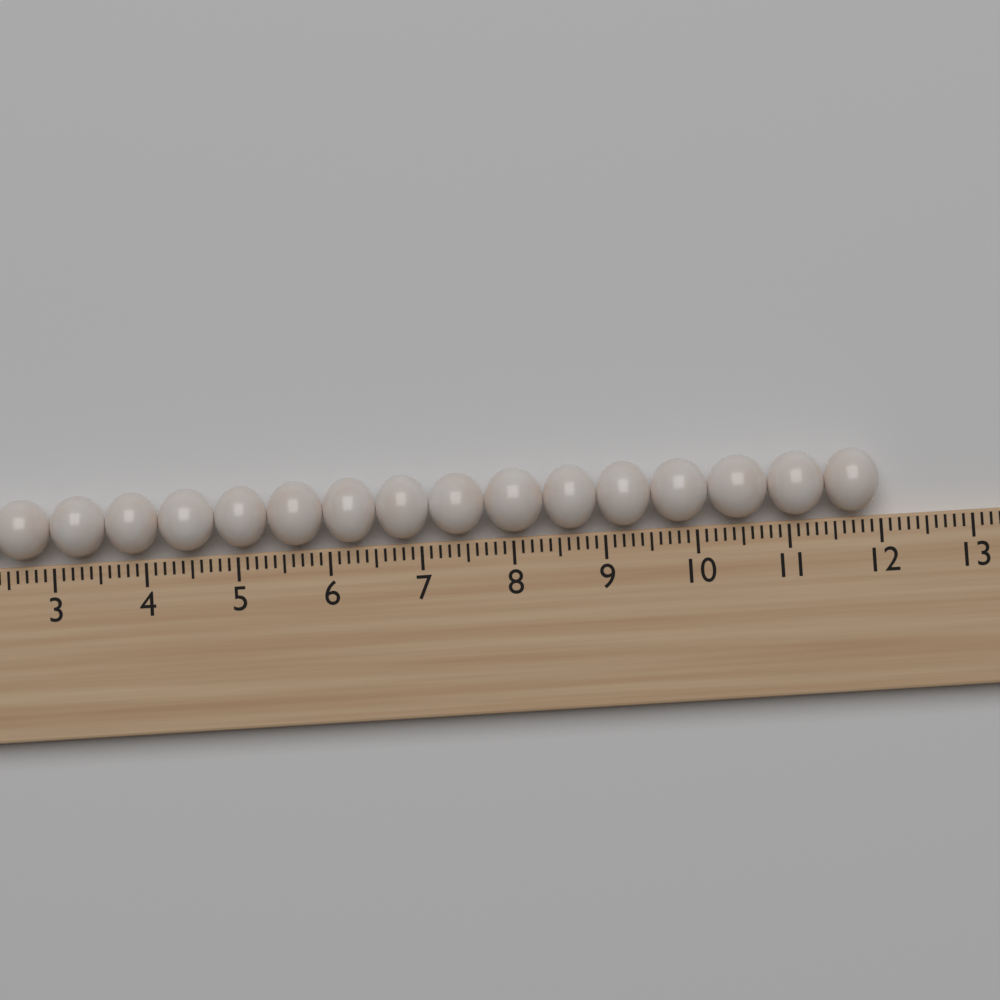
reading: 12.0 (no unit)
